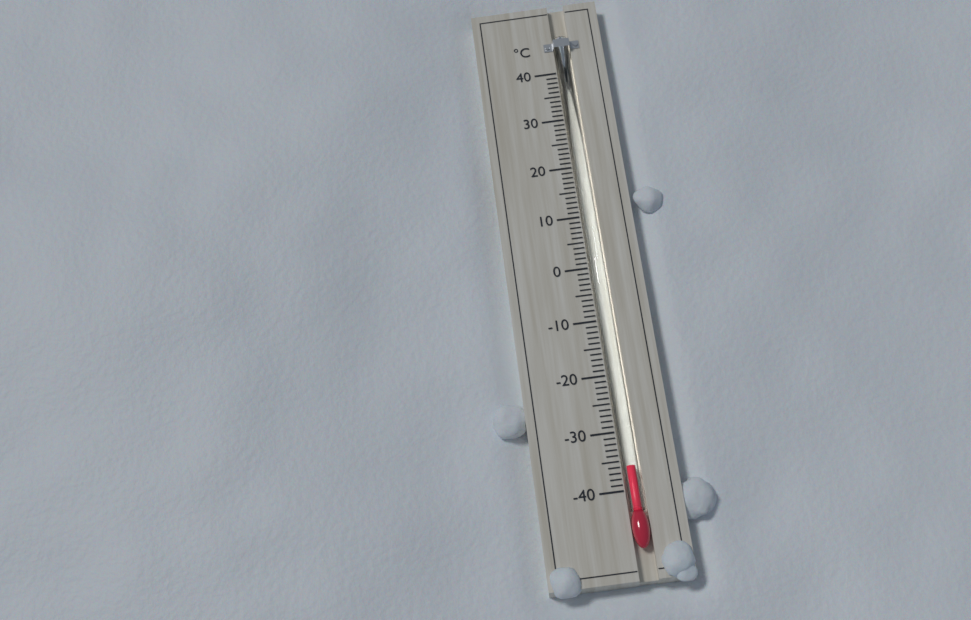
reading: -36 °C
